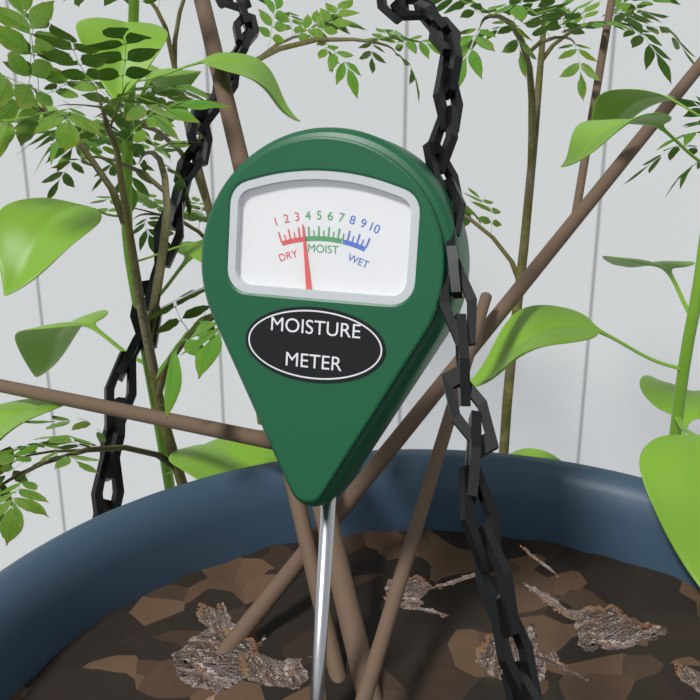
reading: 3.5 (no unit)
